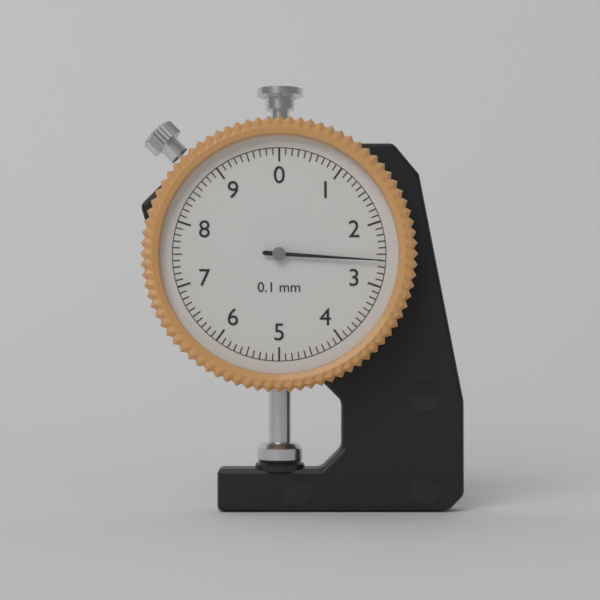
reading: 2.6 mm
